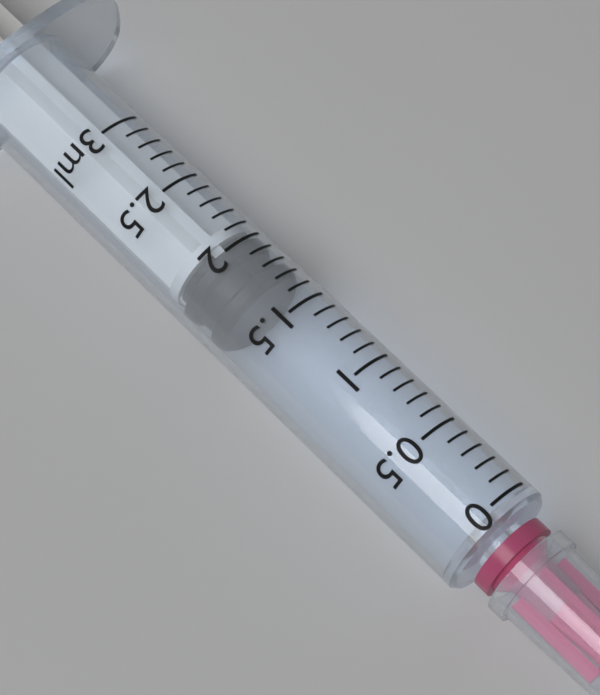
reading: 1.7 ml
